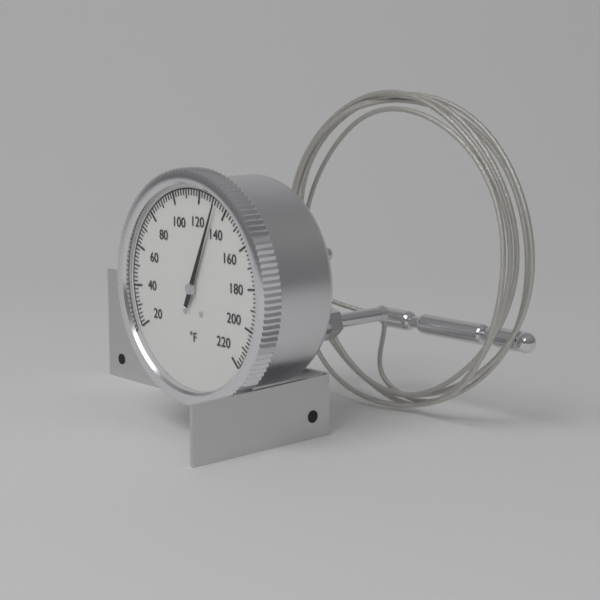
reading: 132 °F
